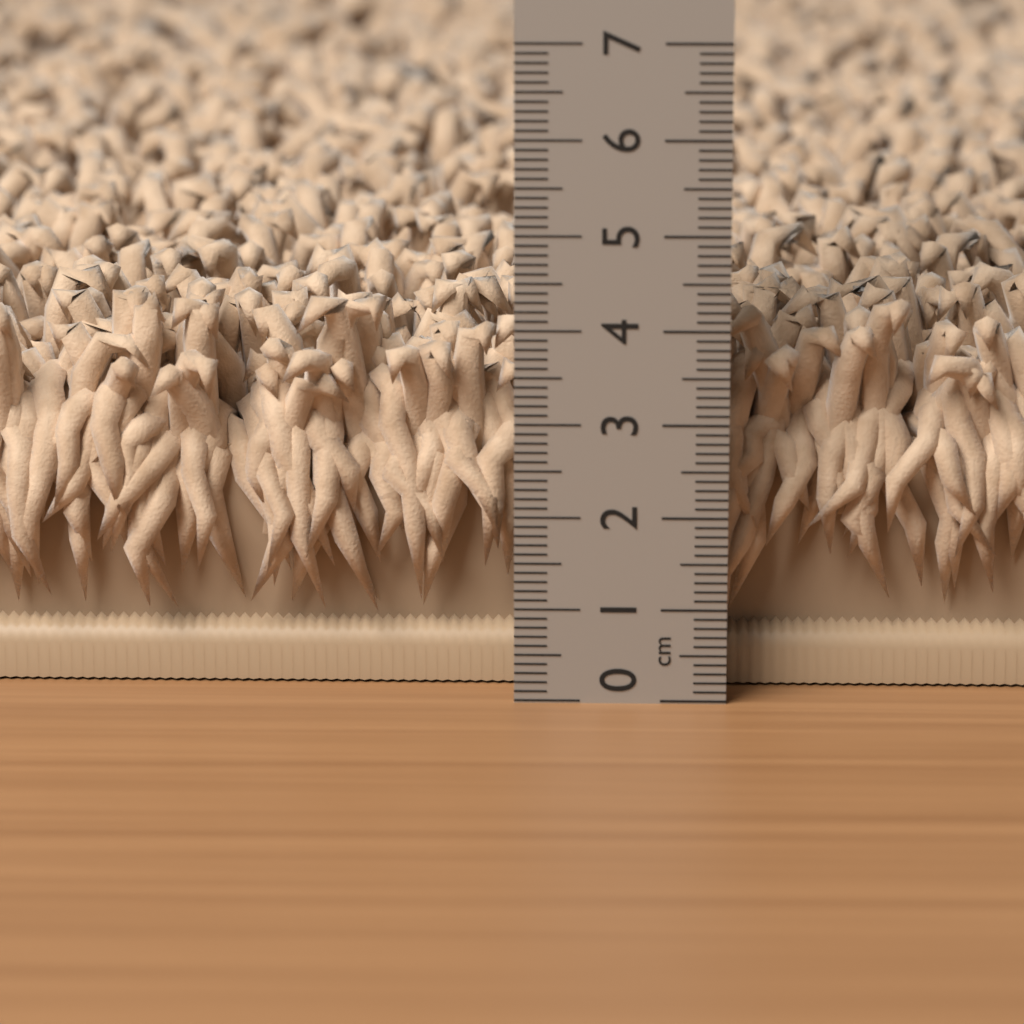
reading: 4.2 cm
